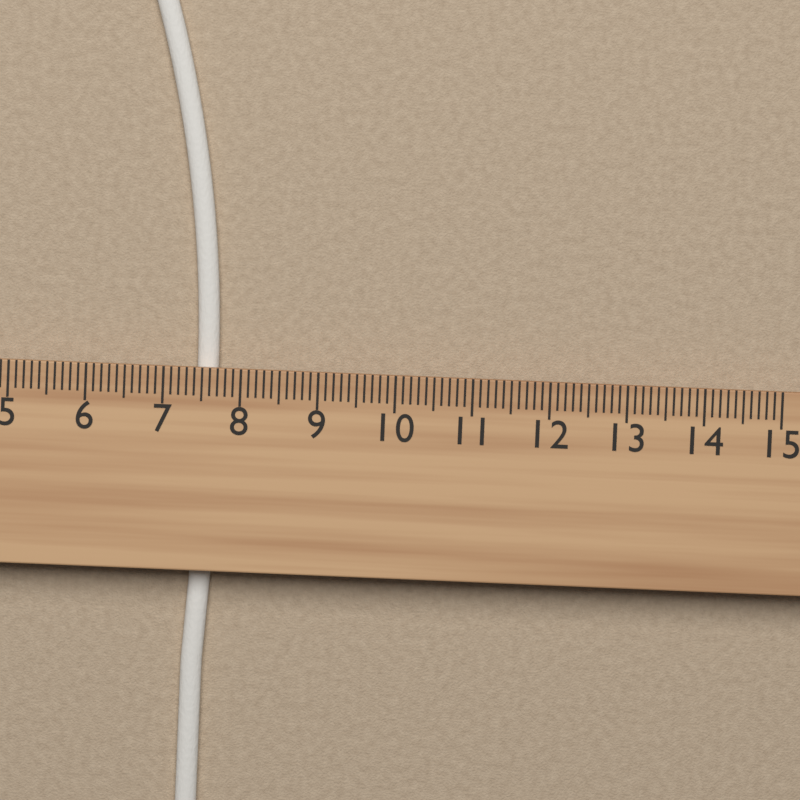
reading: 7.7 cm
